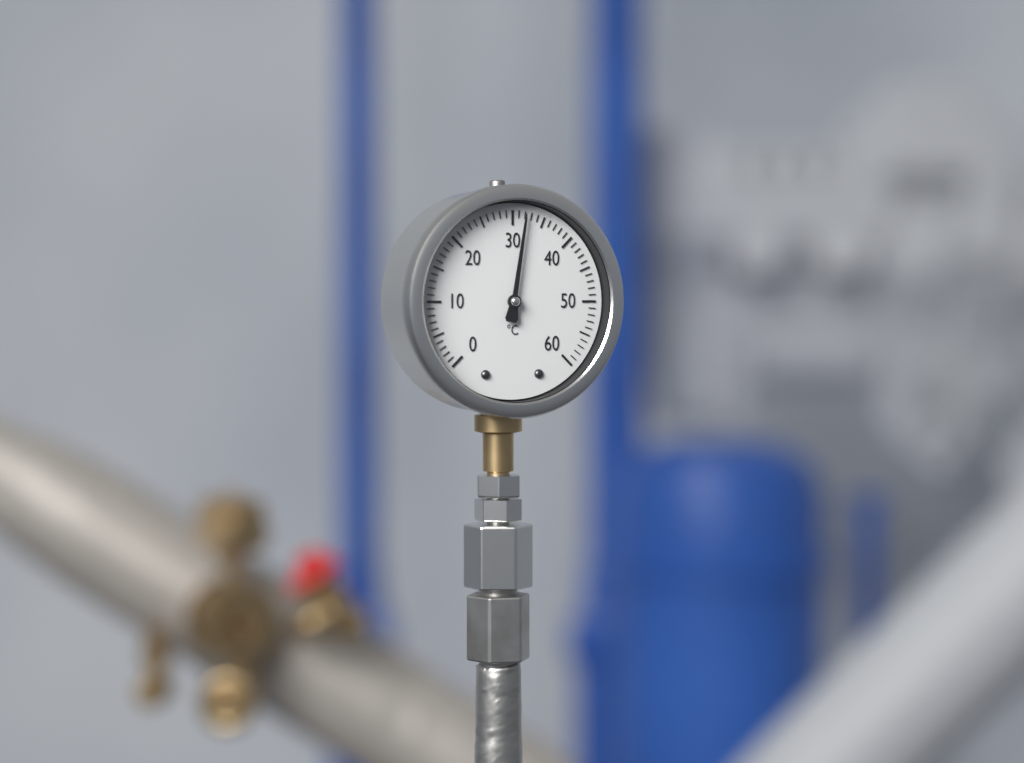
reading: 32 °C
